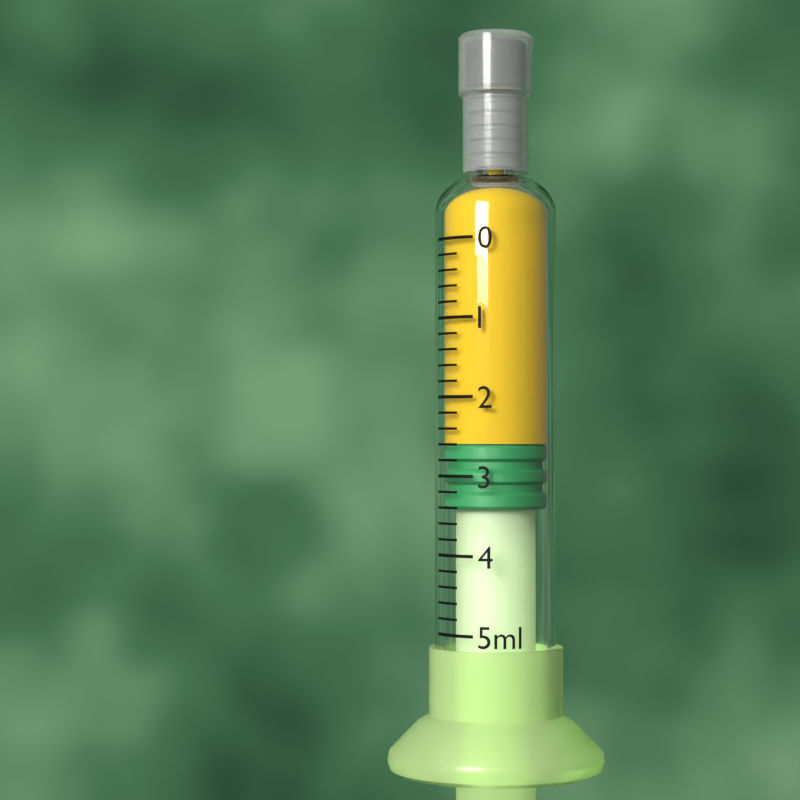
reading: 2.6 ml
